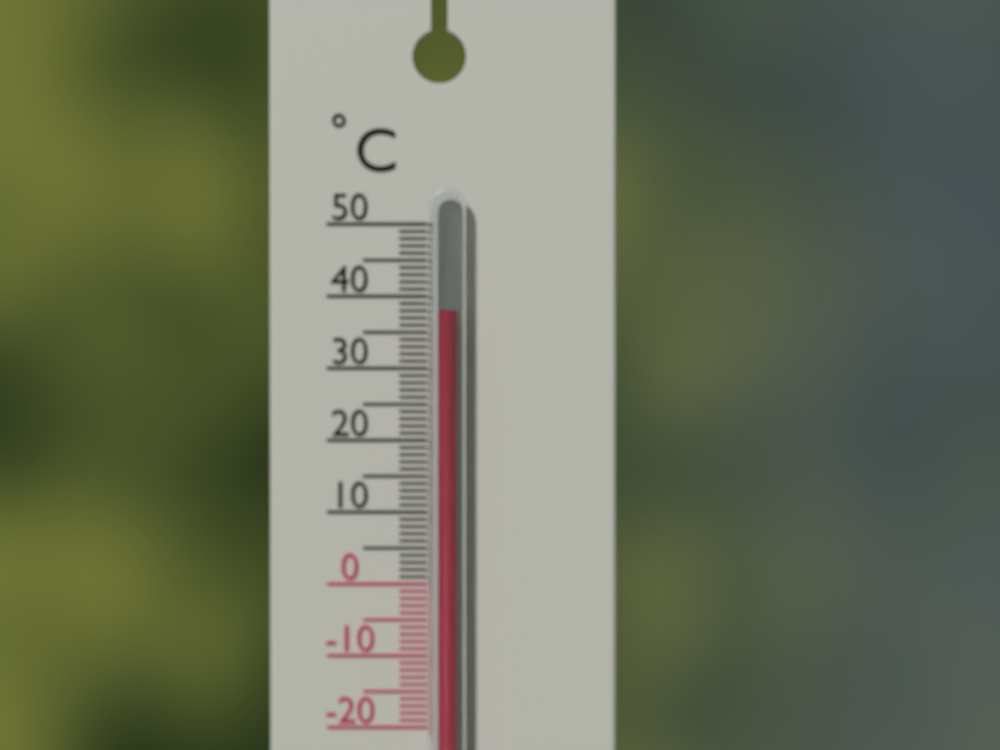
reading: 38 °C
